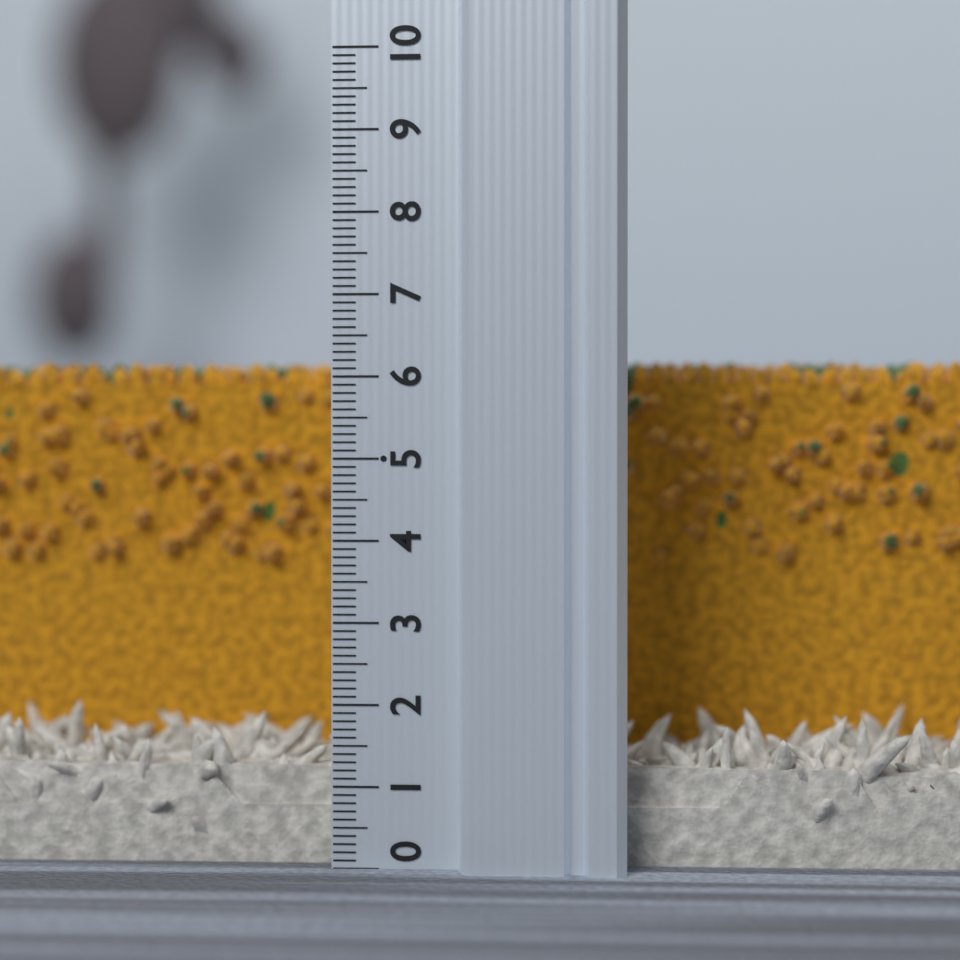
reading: 6.3 (no unit)
